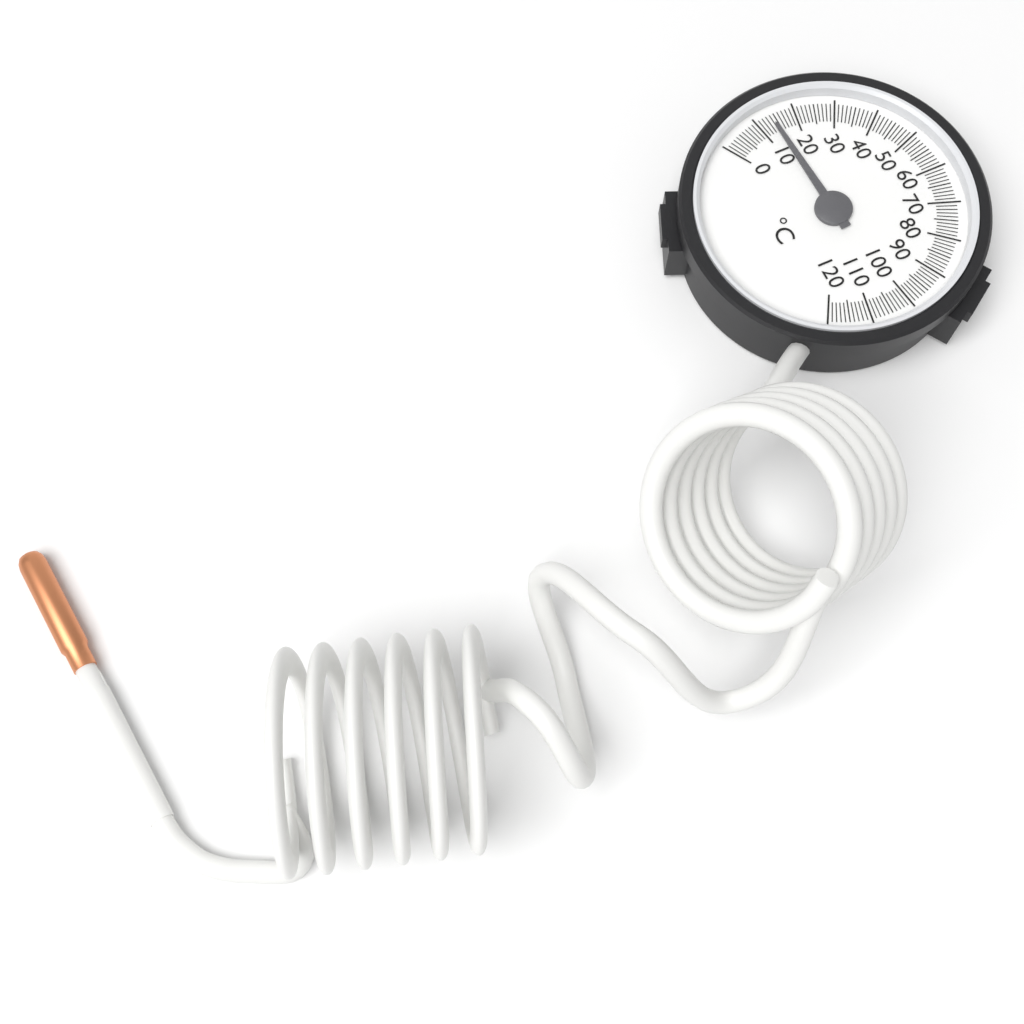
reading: 14 °C
